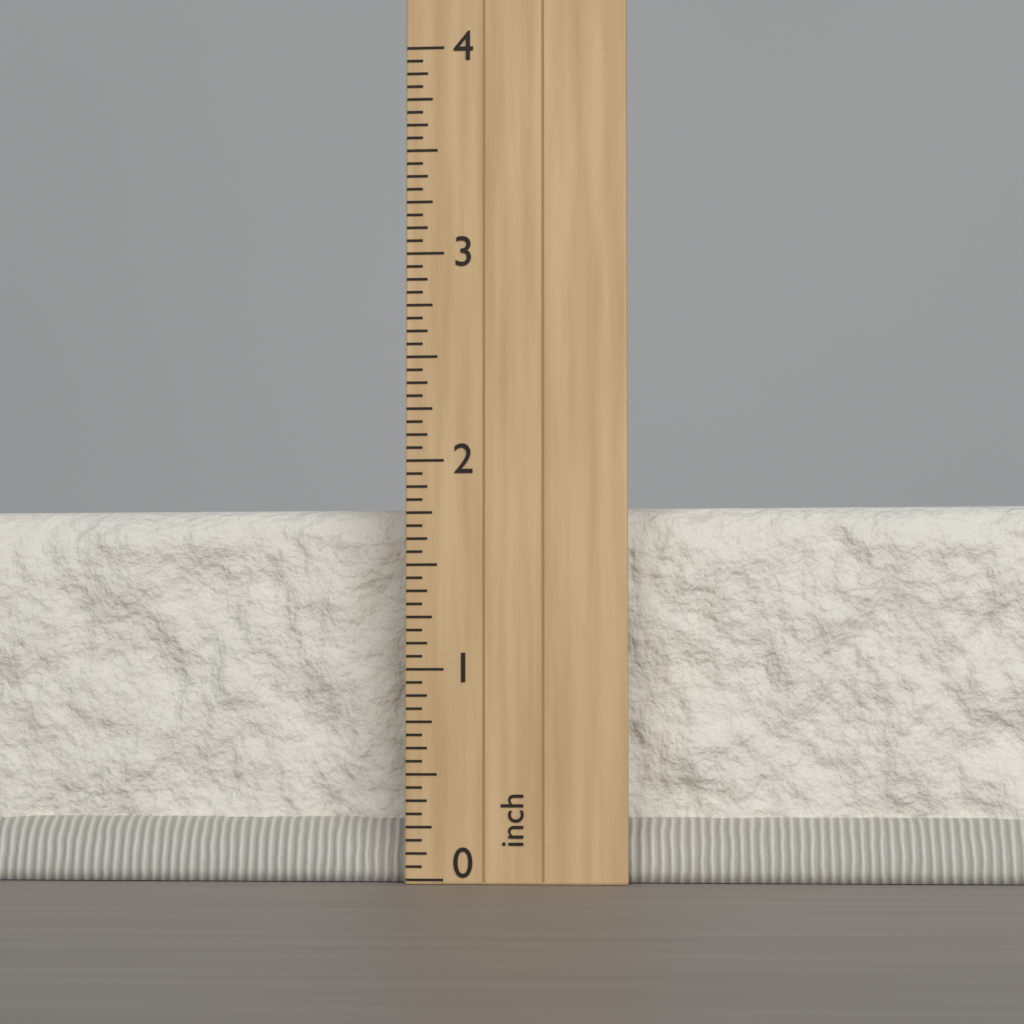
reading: 1.8125 inch
